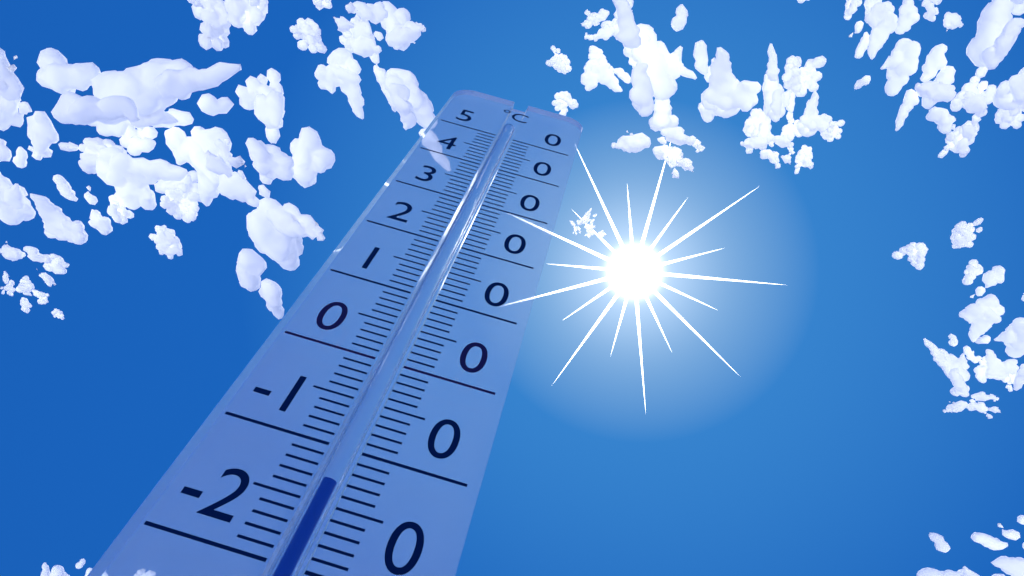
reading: -13 °C
